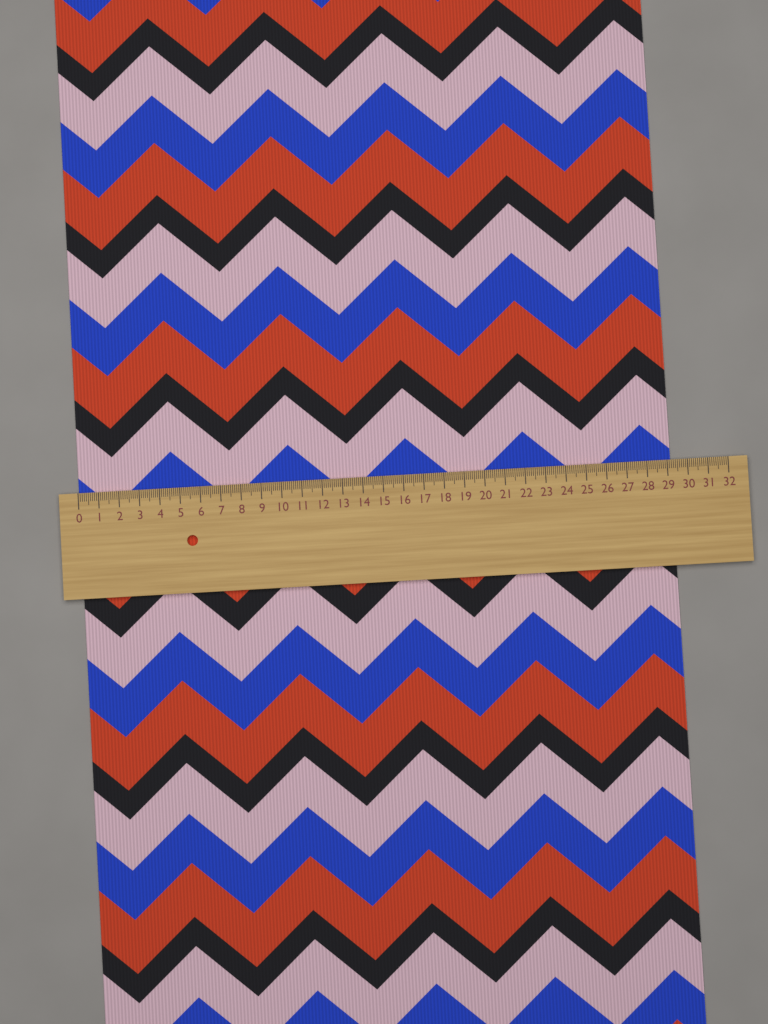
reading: 29.2 (no unit)
